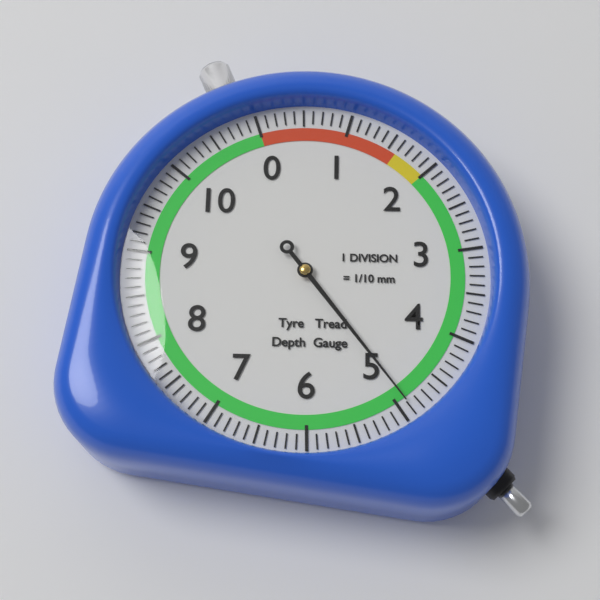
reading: 4.9 mm
